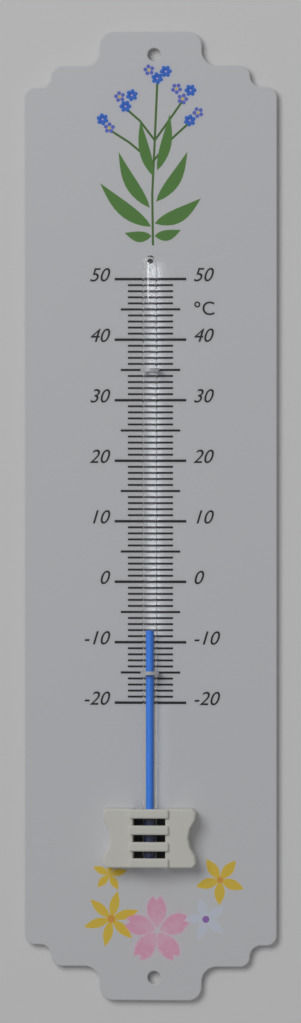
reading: -8 °C
